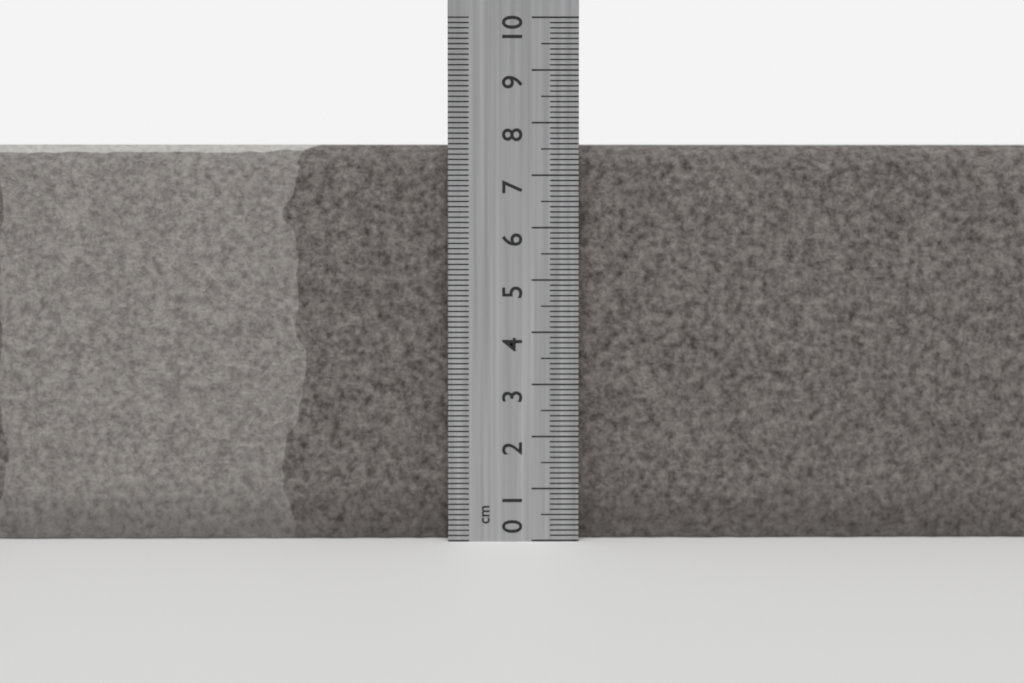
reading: 7.6 cm
